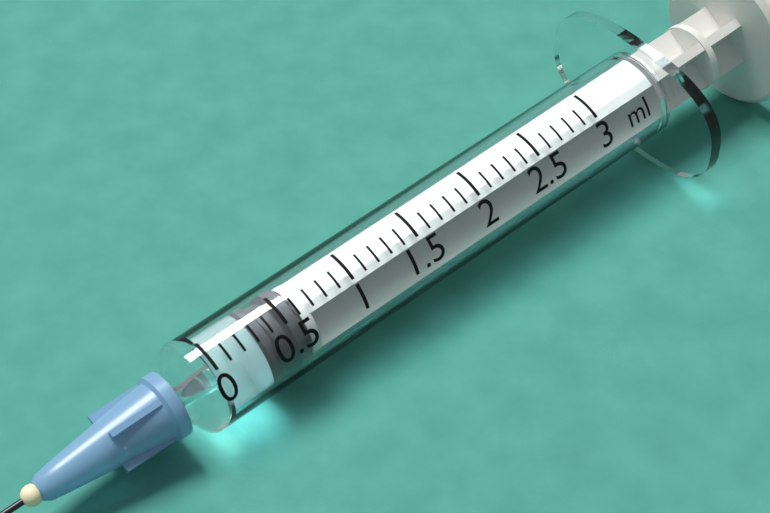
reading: 0.3 ml
